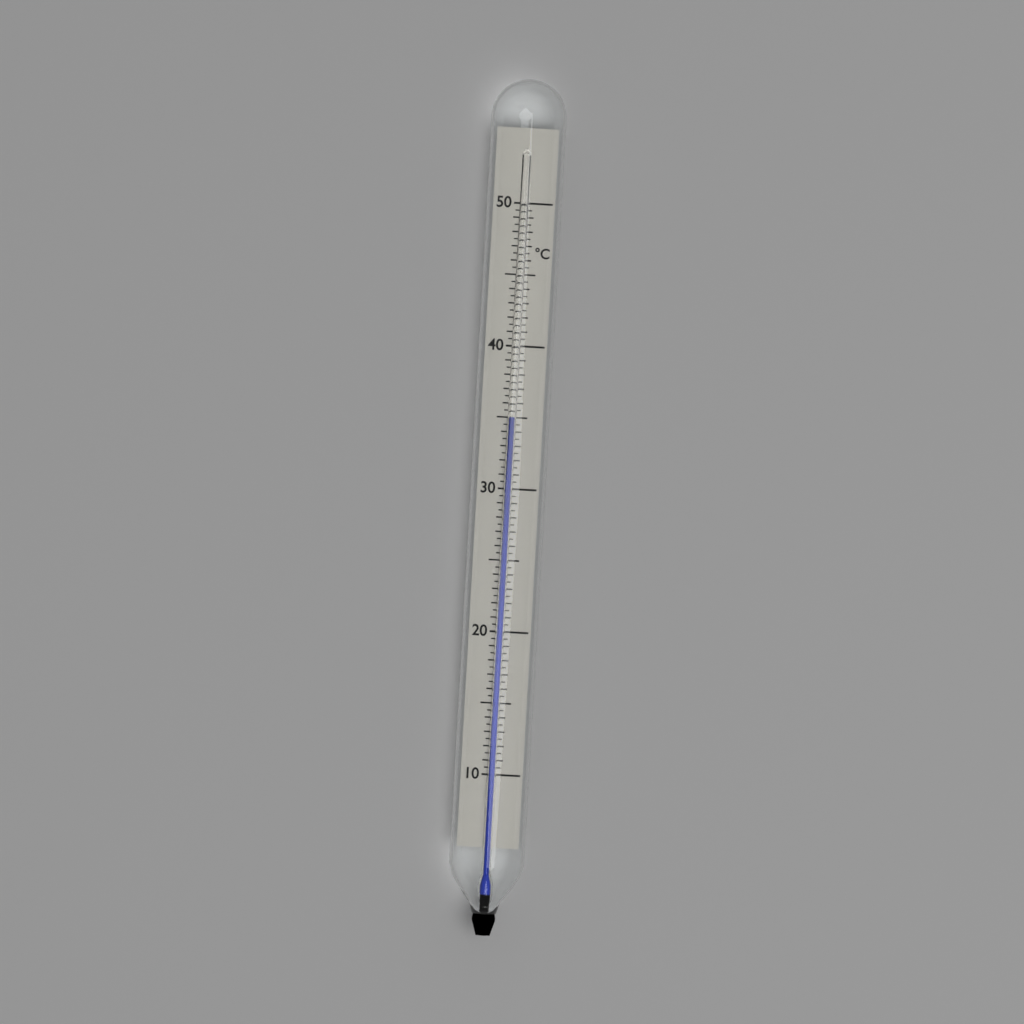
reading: 35.0 °C
